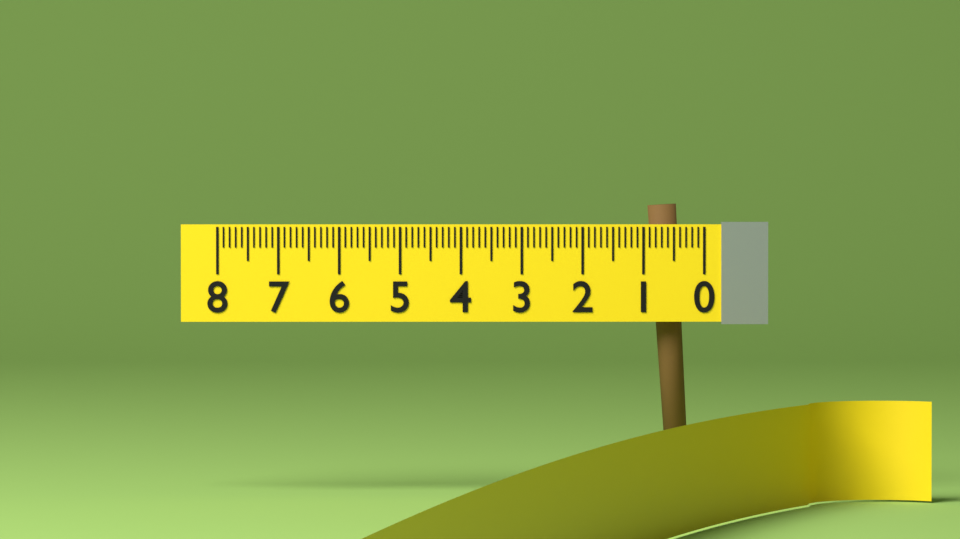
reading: 0.9 (no unit)
